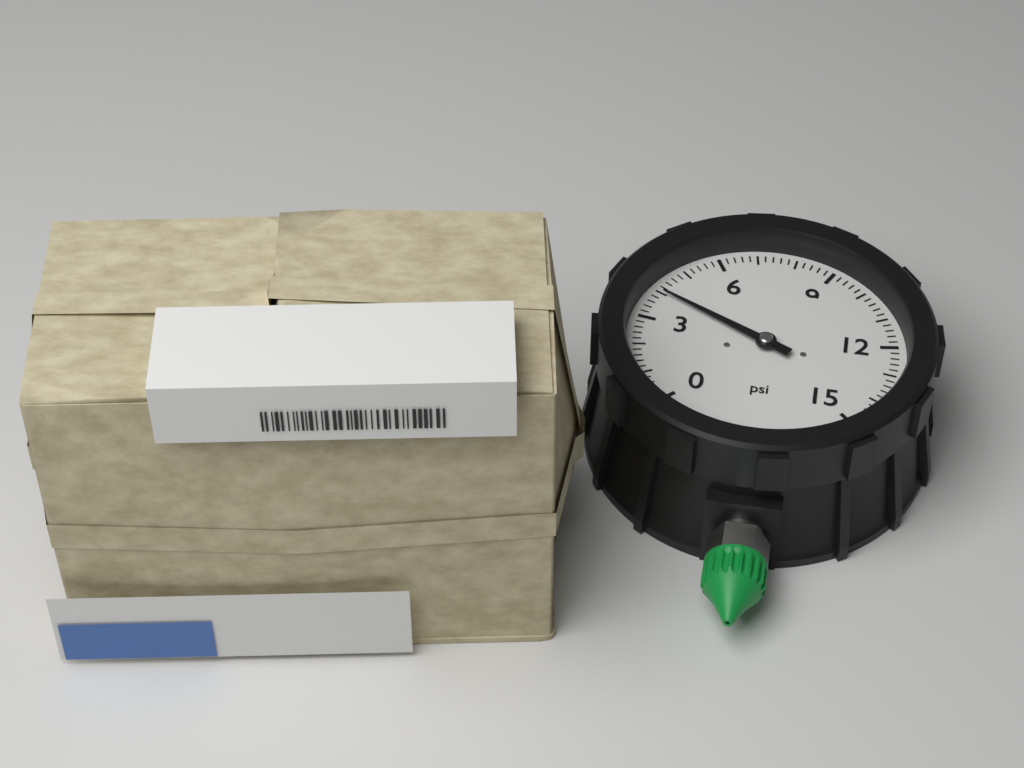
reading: 4.0 psi
